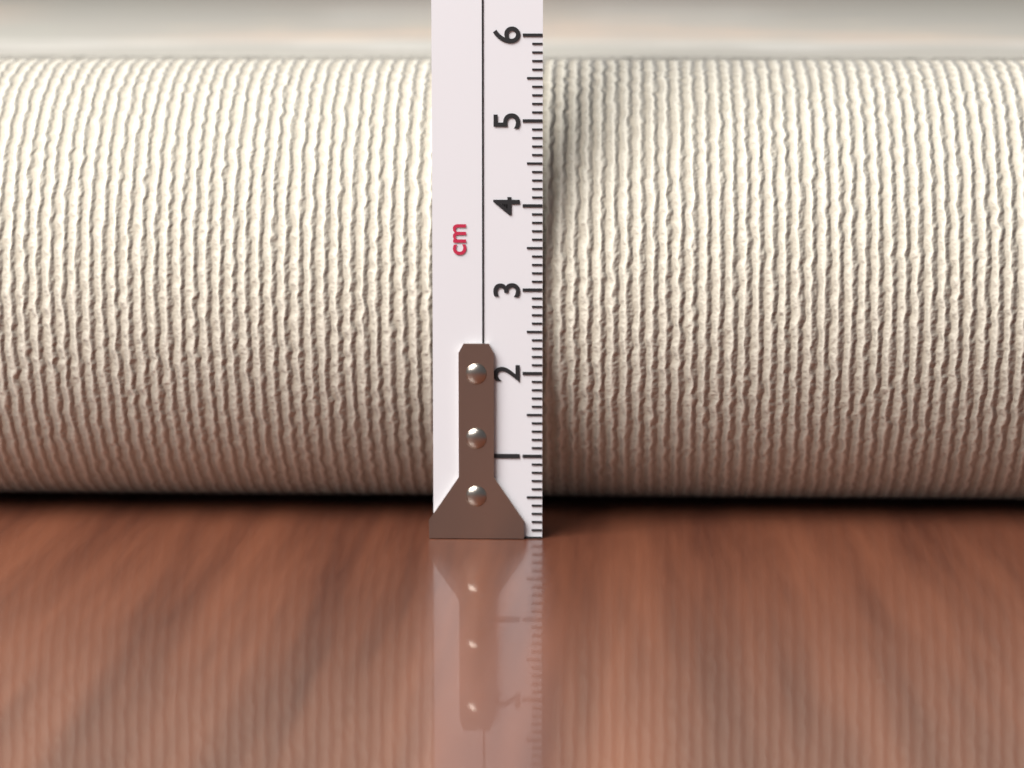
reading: 5.6 cm
